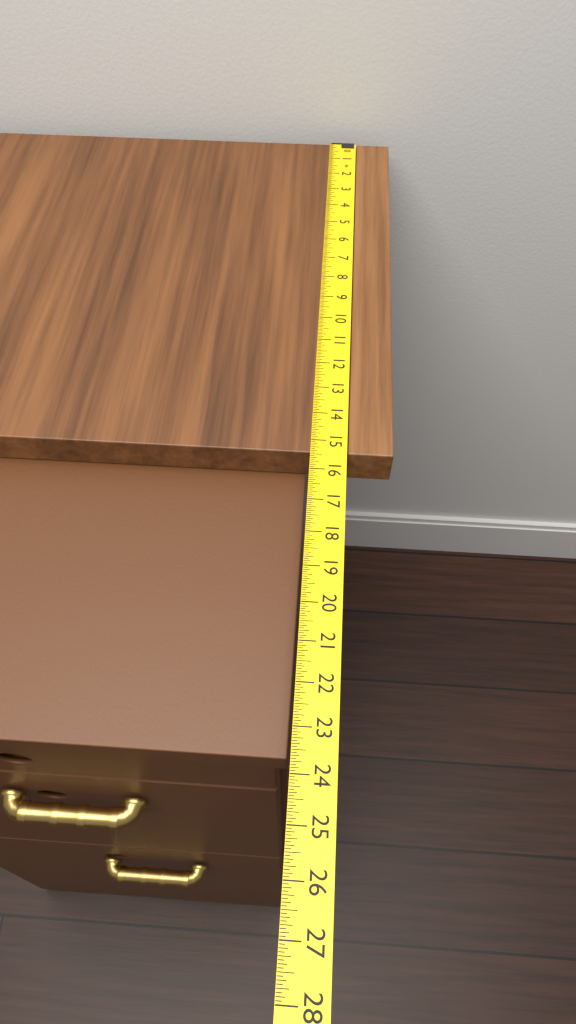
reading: 15.4375 in
